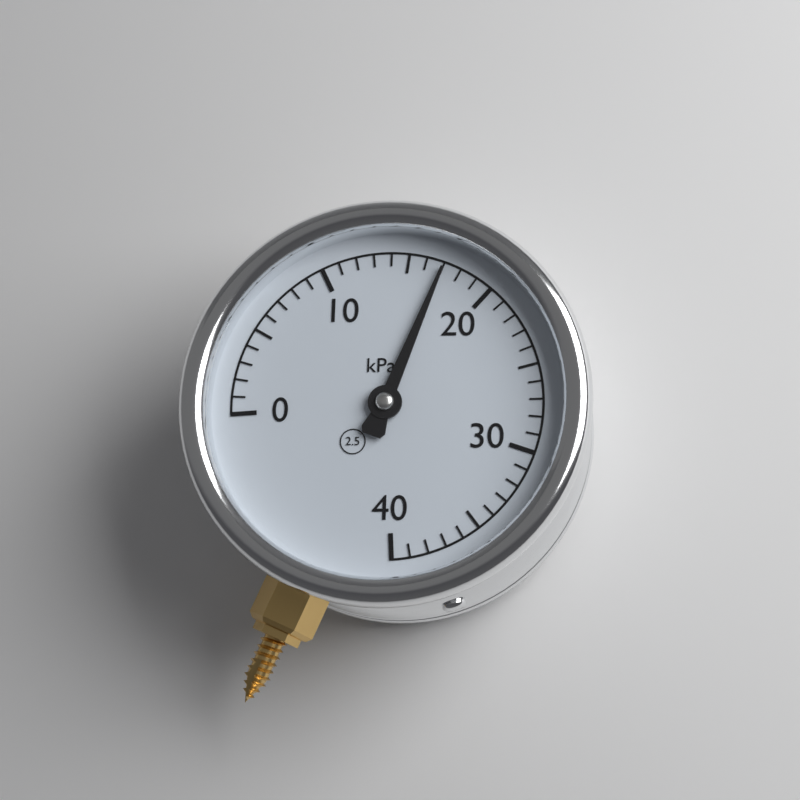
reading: 17 kPa
